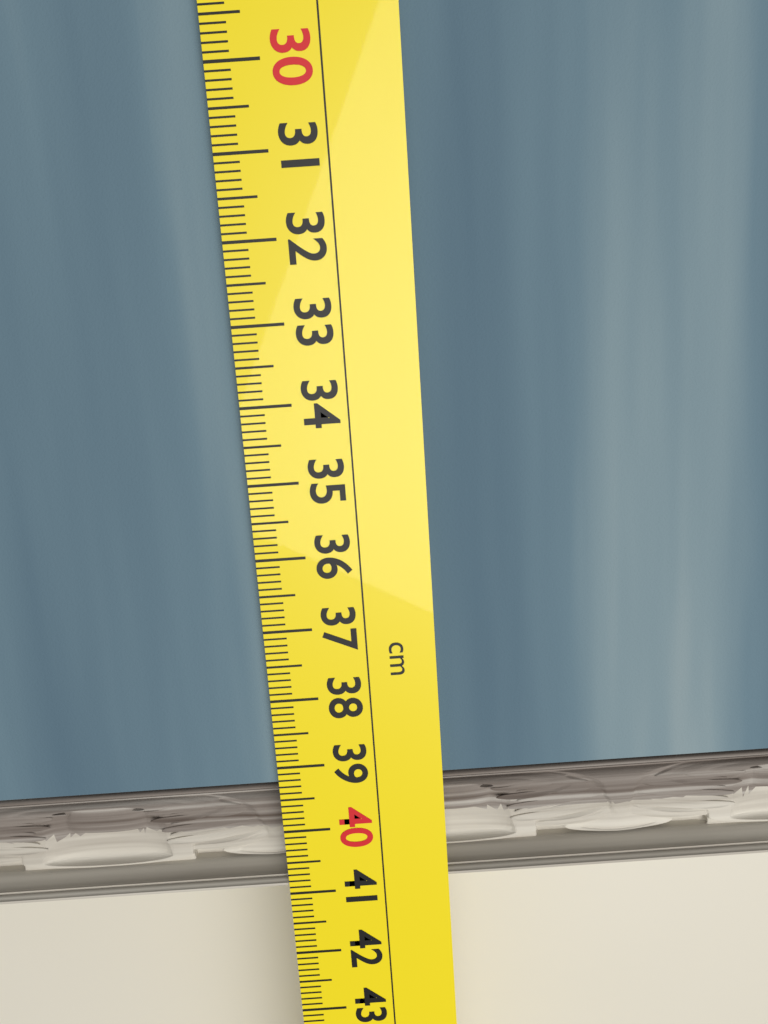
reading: 40.9 cm
